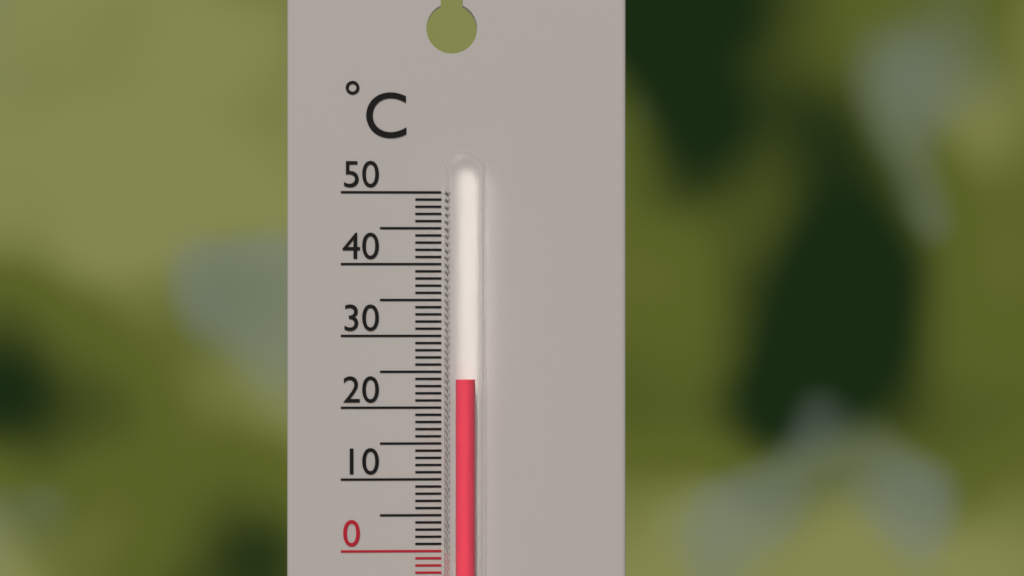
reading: 24 °C
